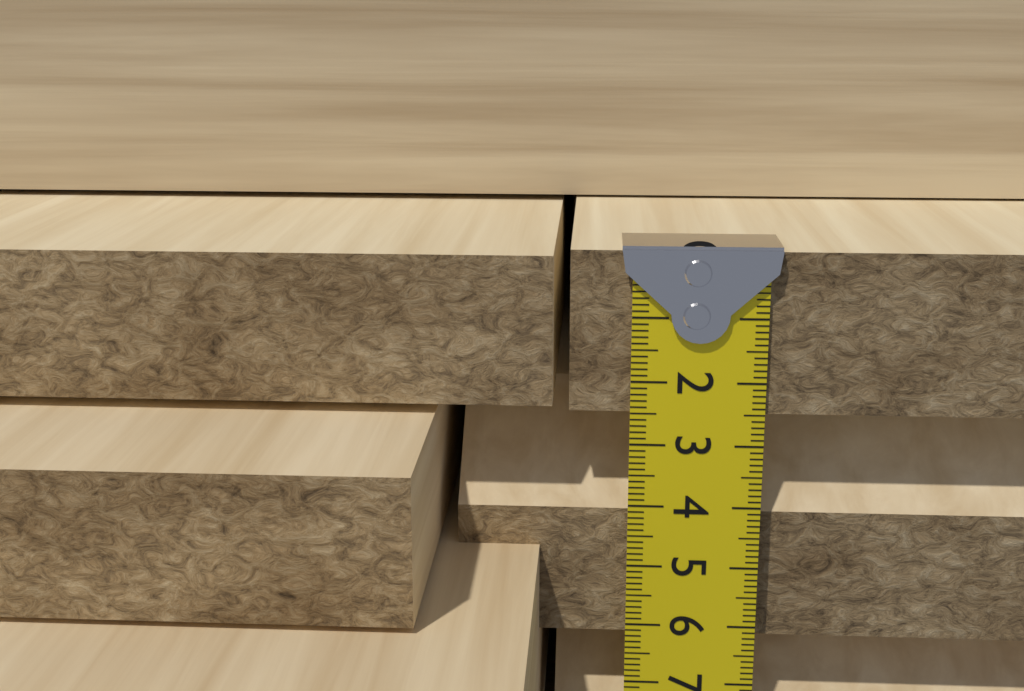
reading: 2.5 cm
